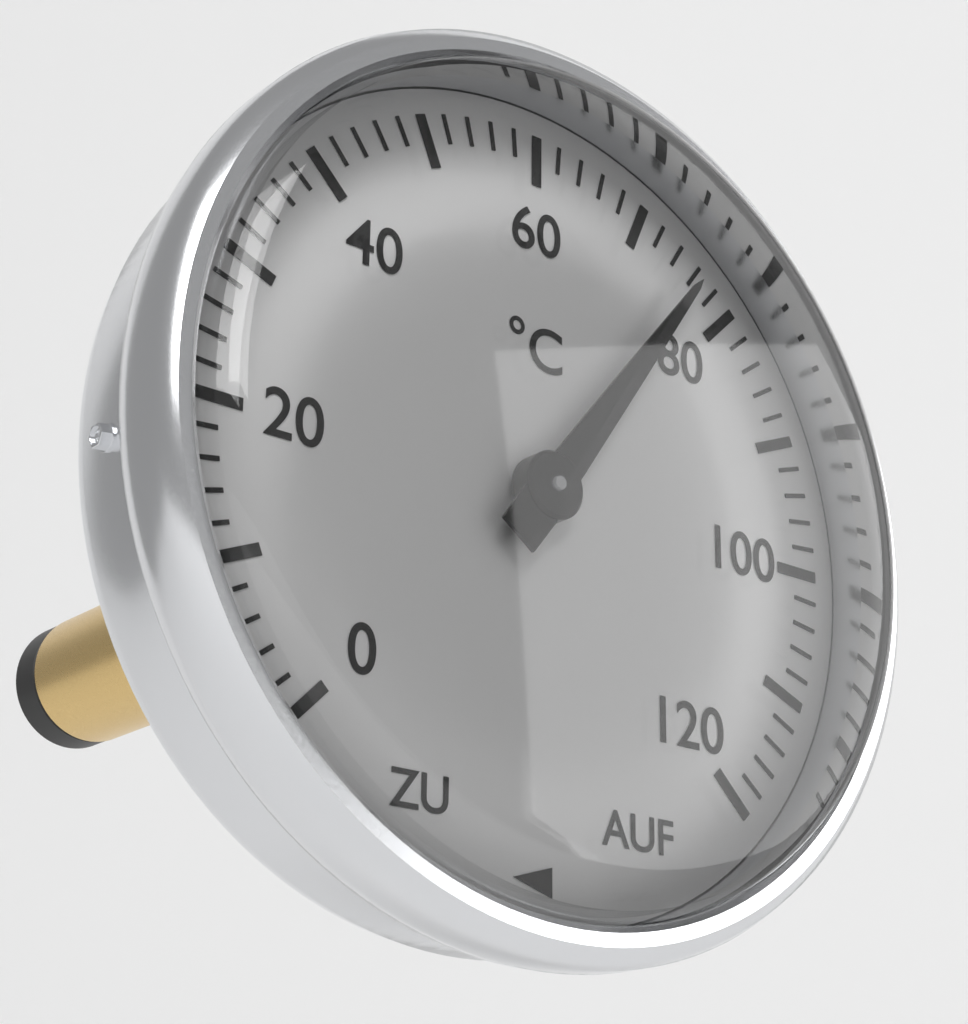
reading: 76 °C
